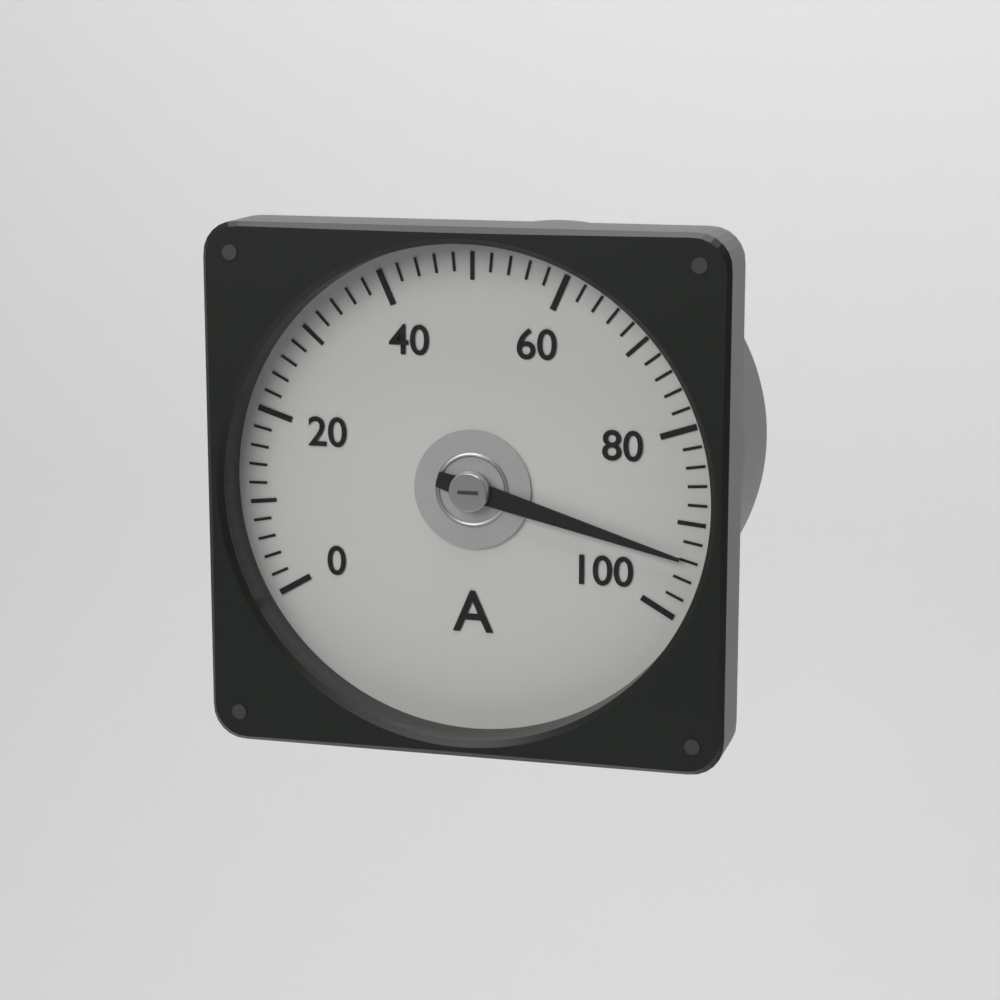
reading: 94 A
